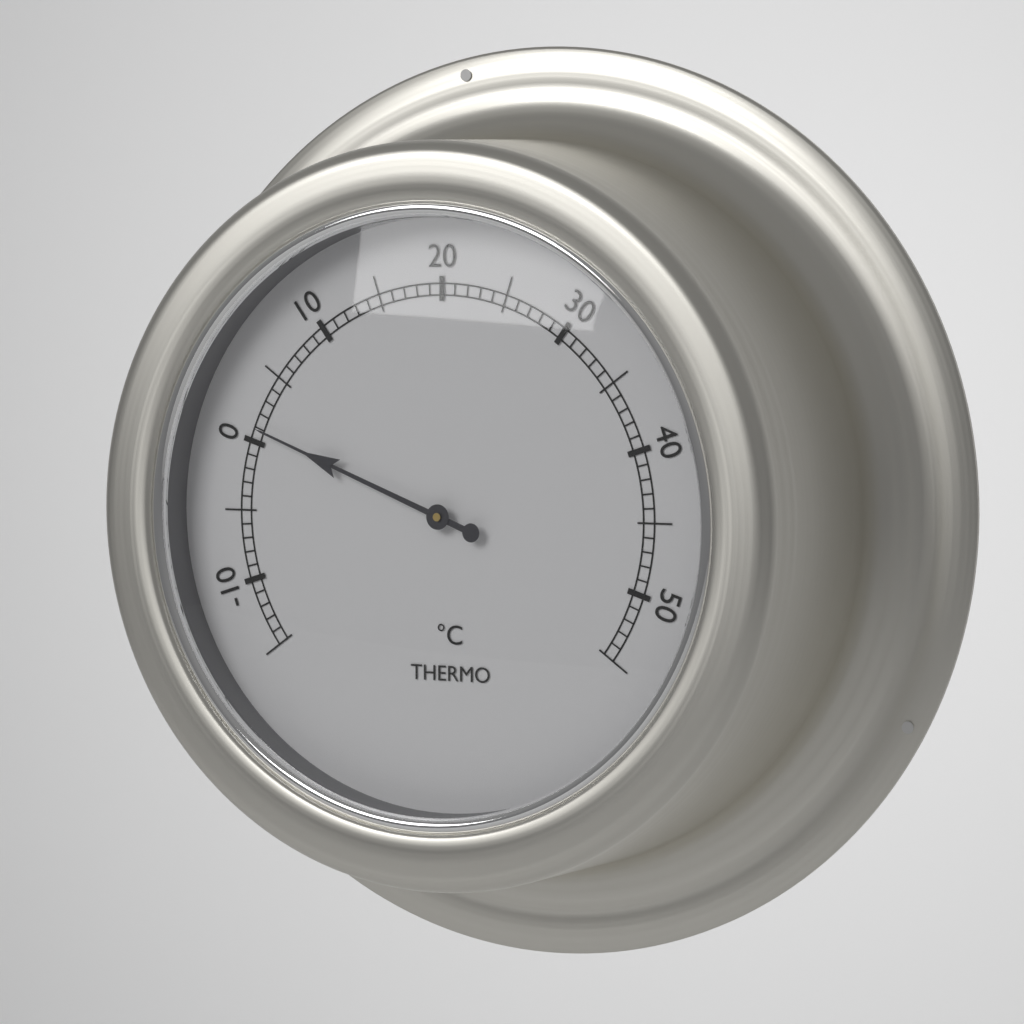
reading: 1 °C
